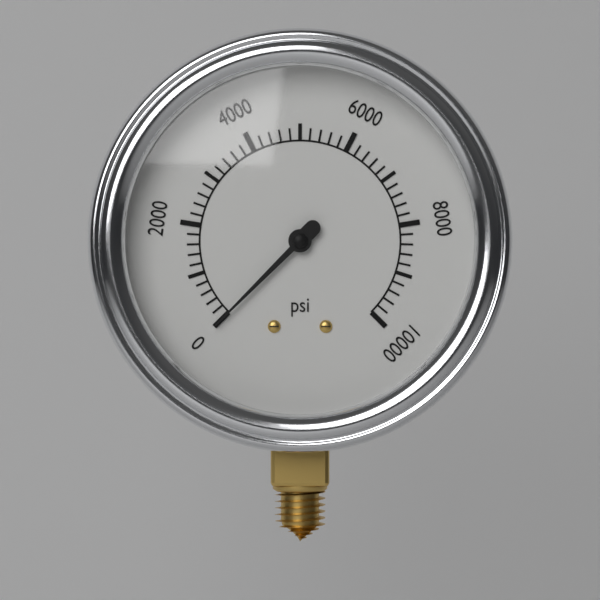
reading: 0 psi
